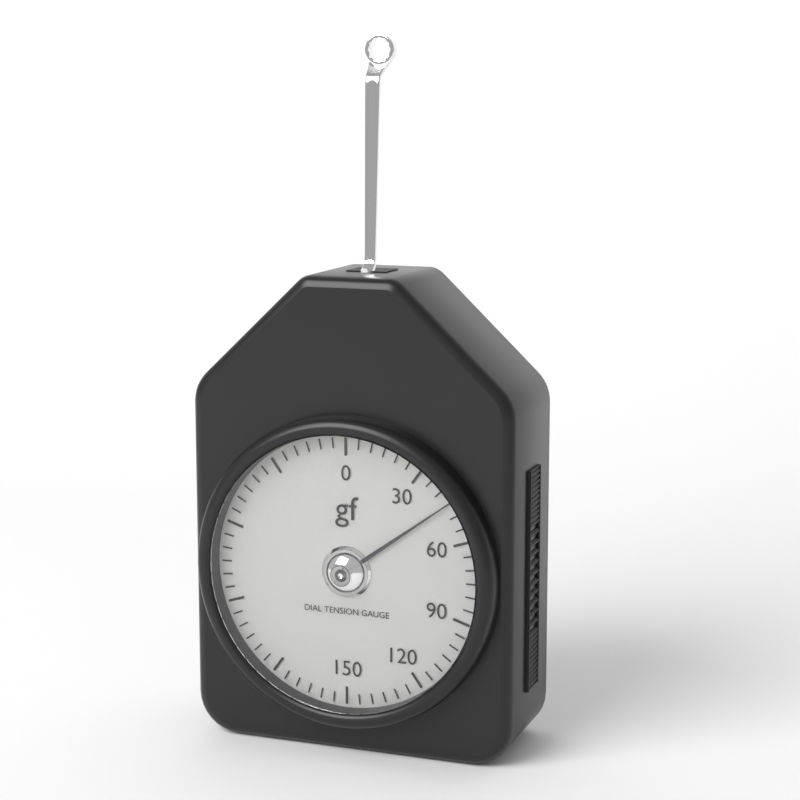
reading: 45 gf
